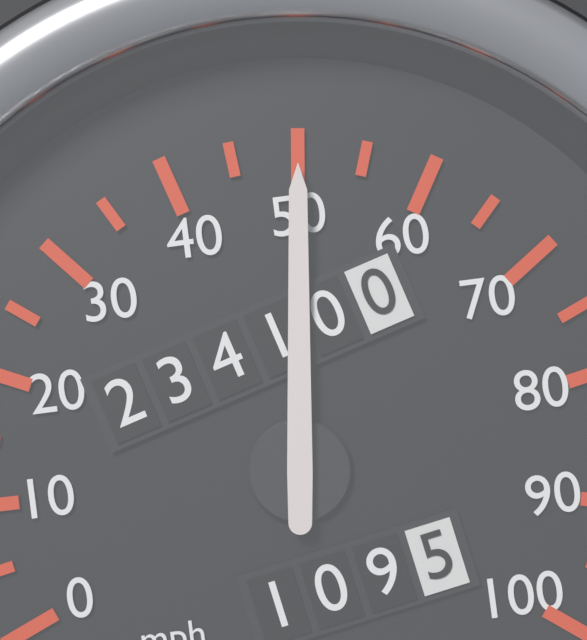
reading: 50 mph
